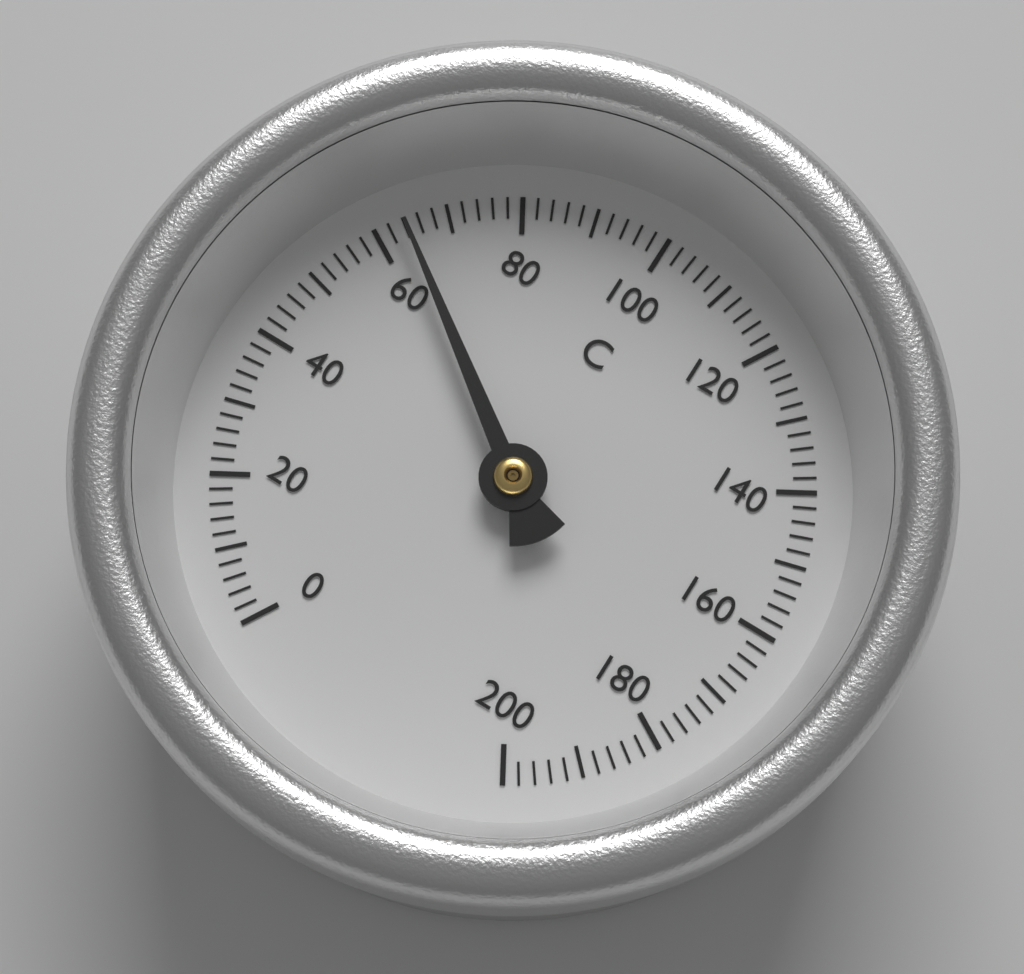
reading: 64 °C
